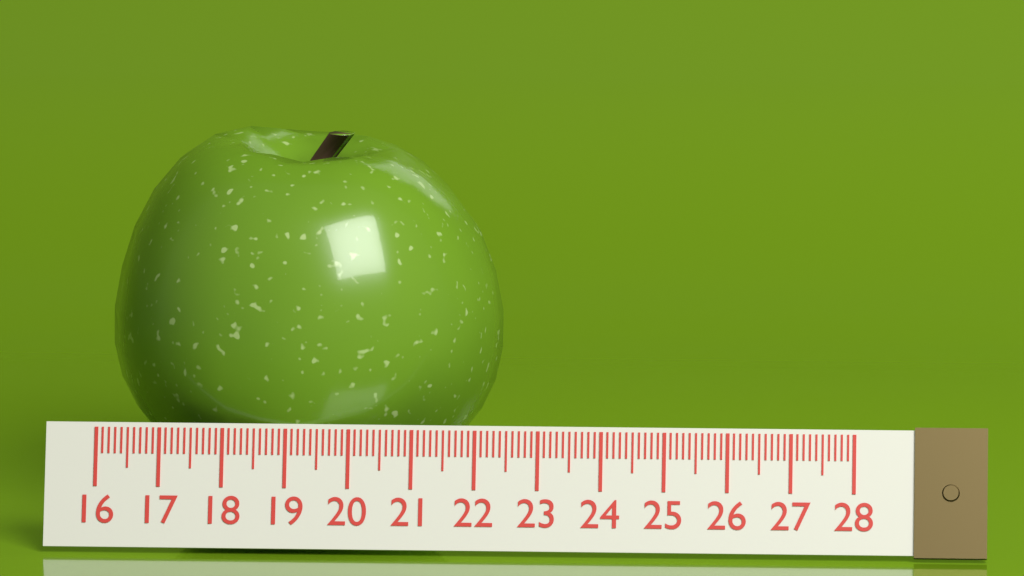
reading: 22.3 (no unit)
